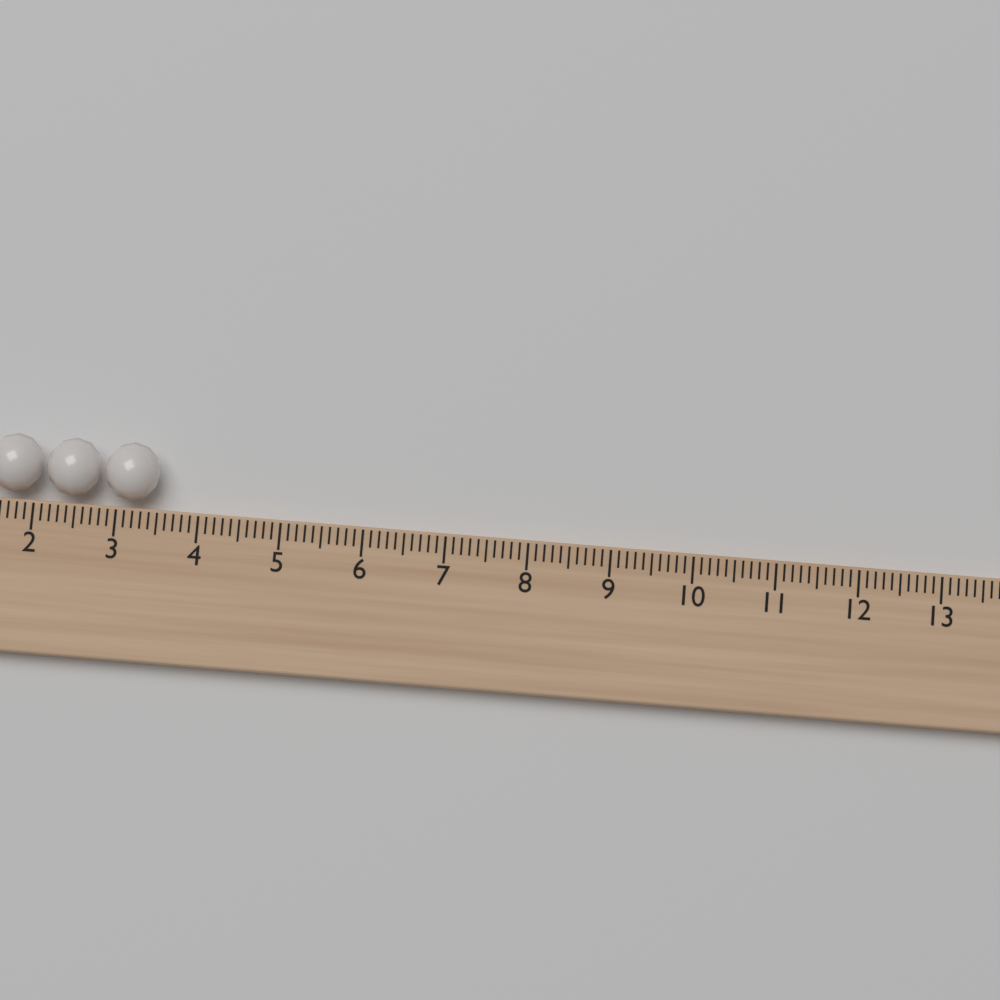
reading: 3.5 (no unit)
